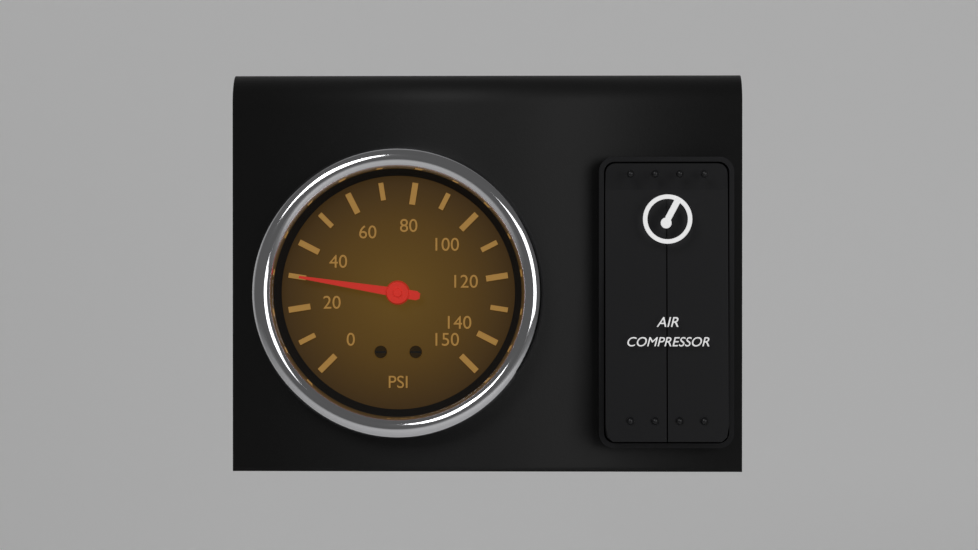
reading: 30 psi
